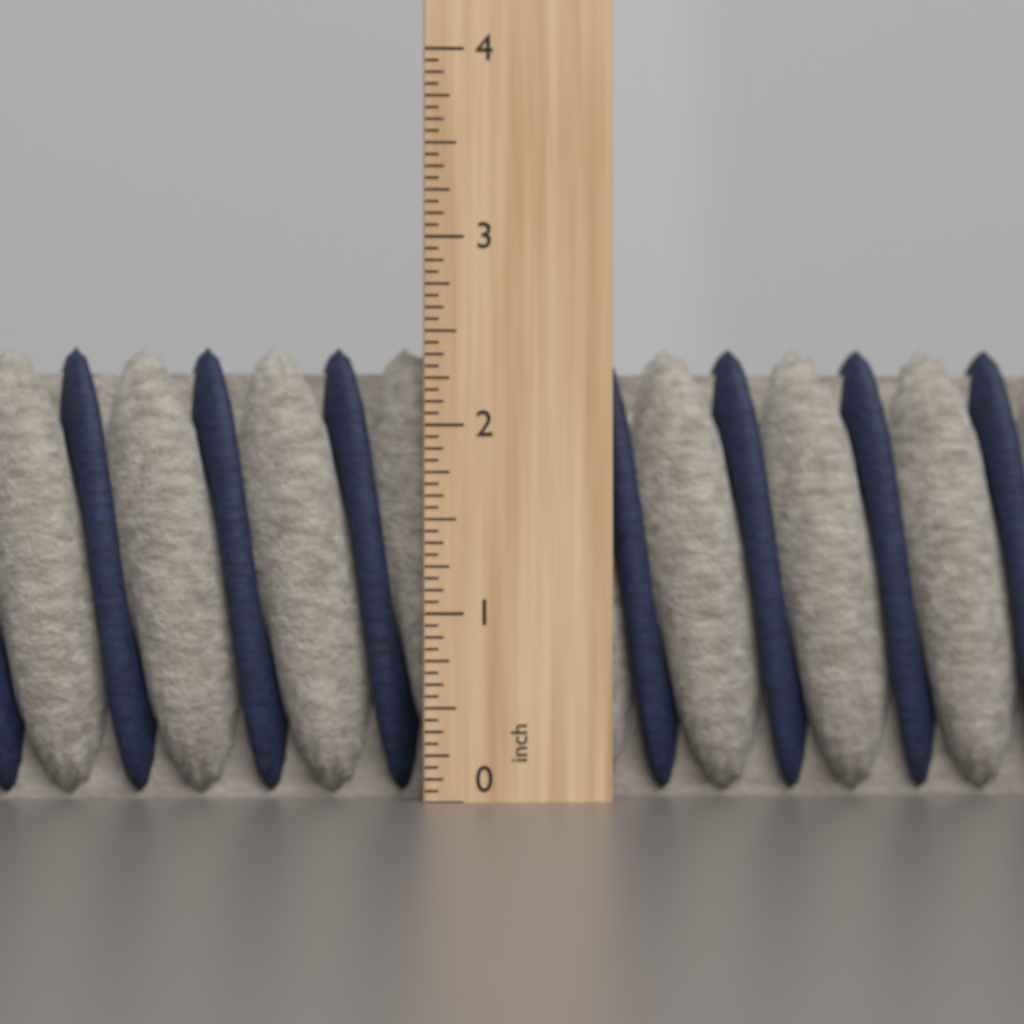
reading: 2.4375 inch
